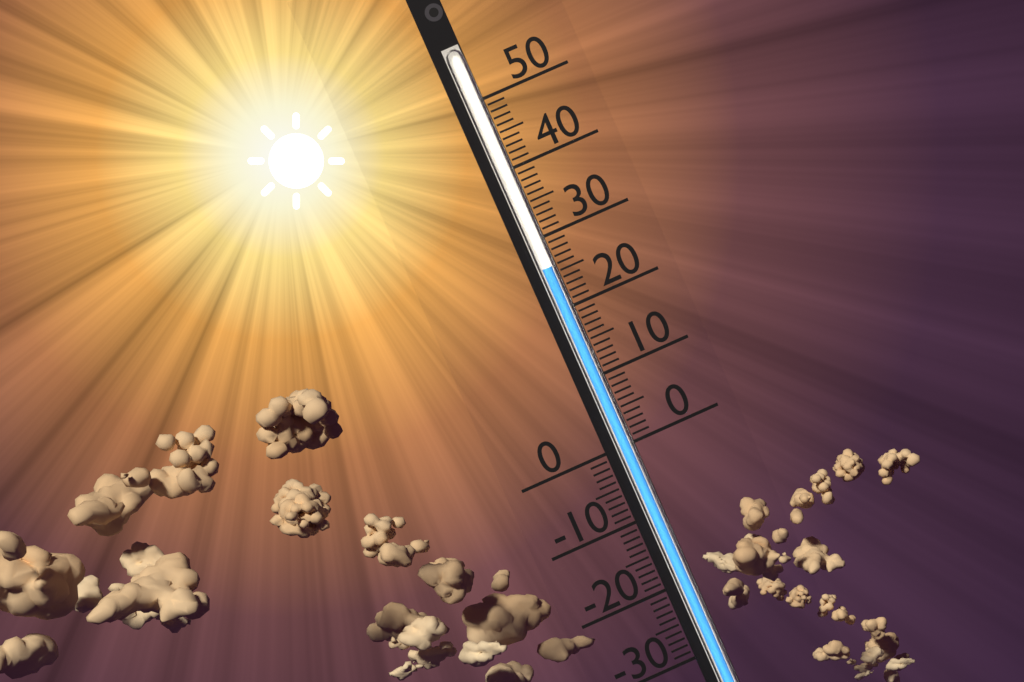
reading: 26 (no unit)
